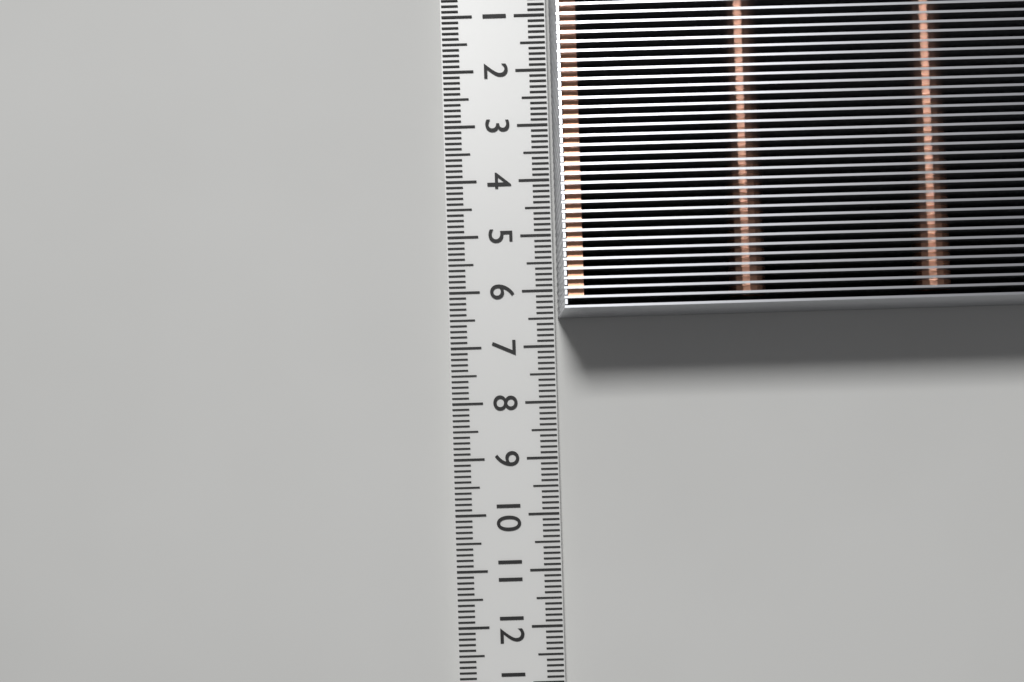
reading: 6.5 cm
